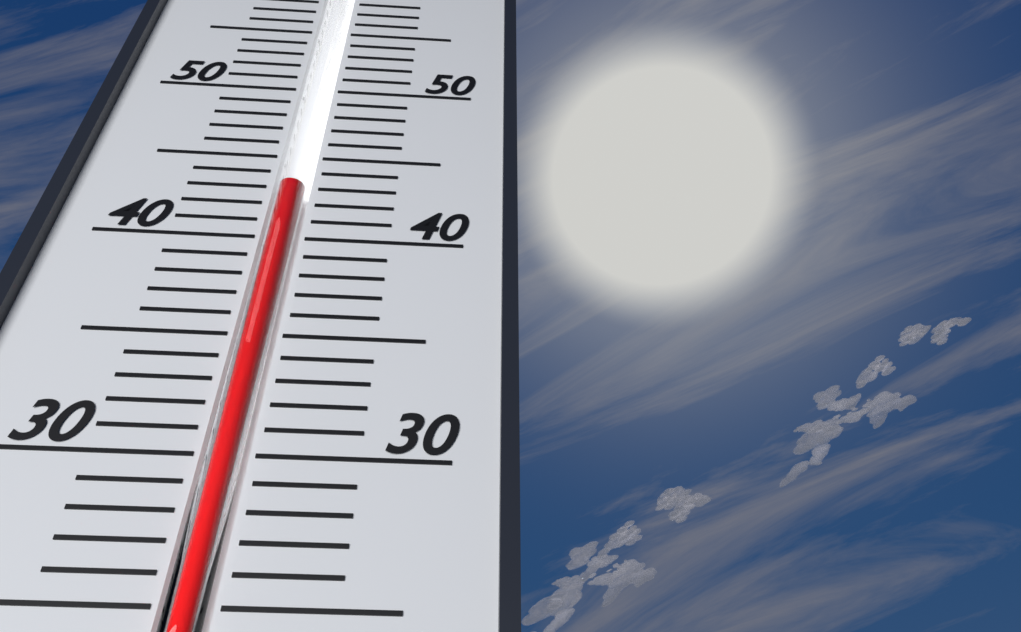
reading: 43 (no unit)
